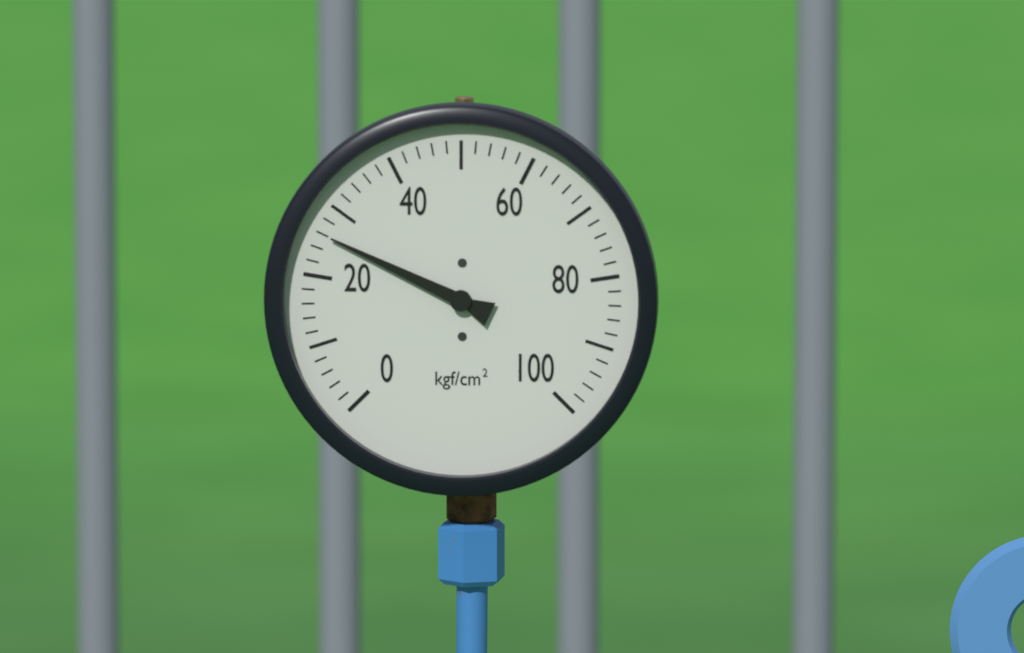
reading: 26 kgf/cm²
